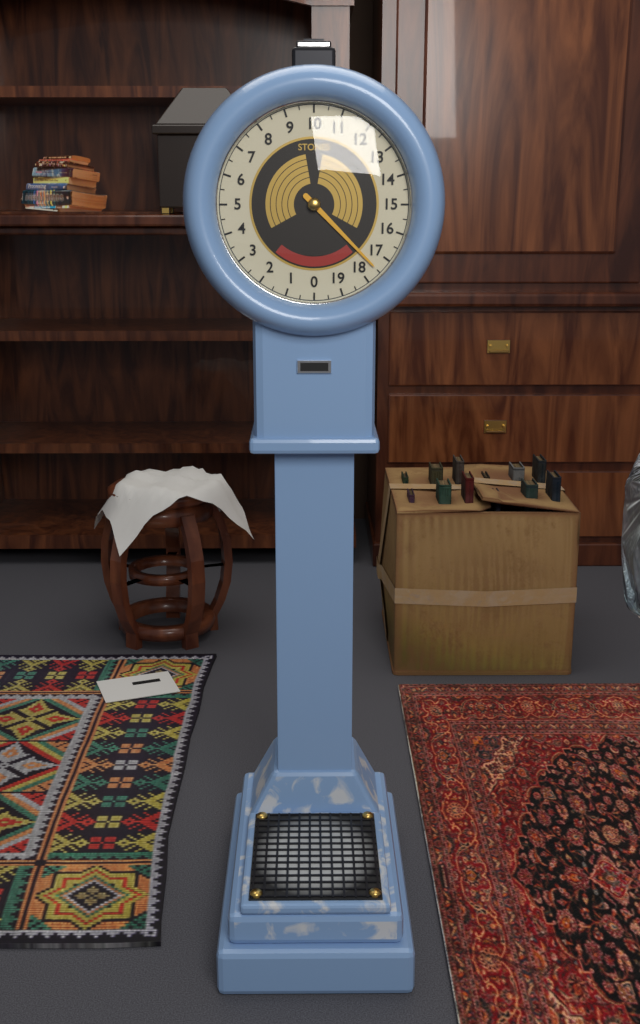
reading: 17.5 stones
